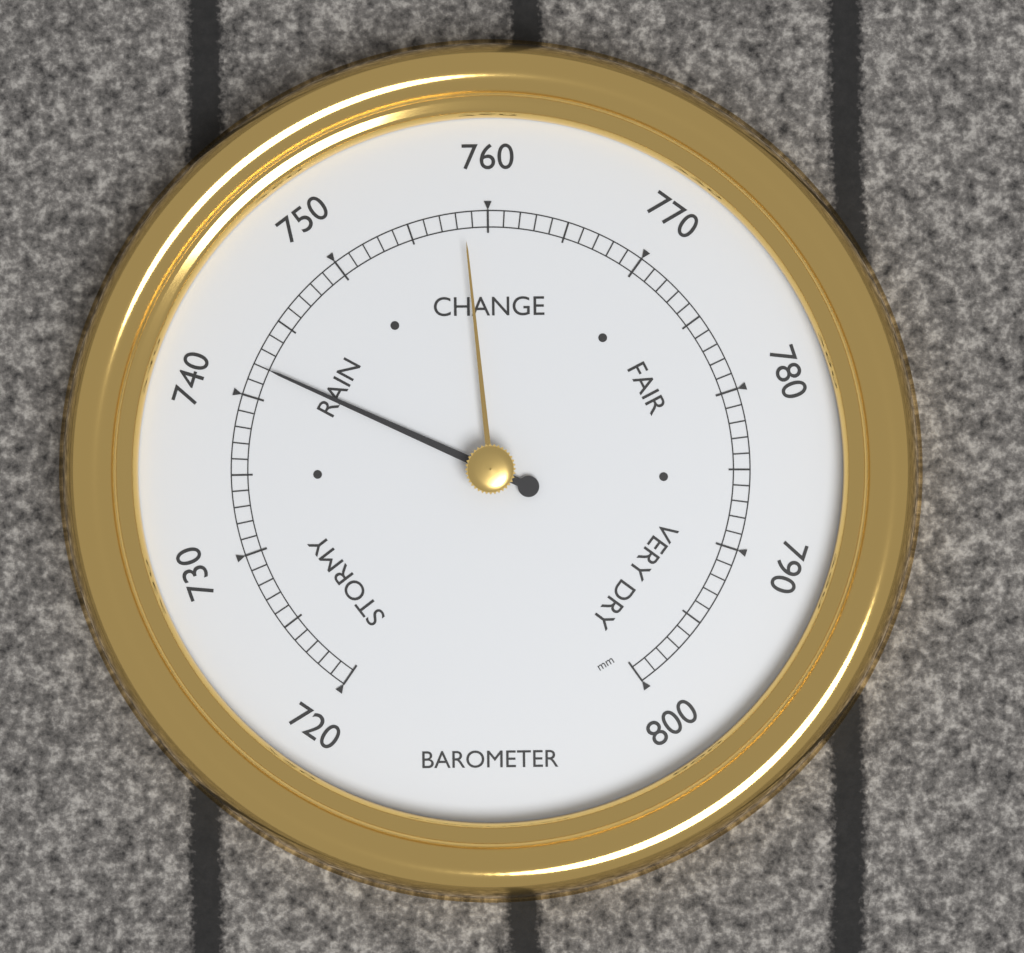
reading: 742 mm
